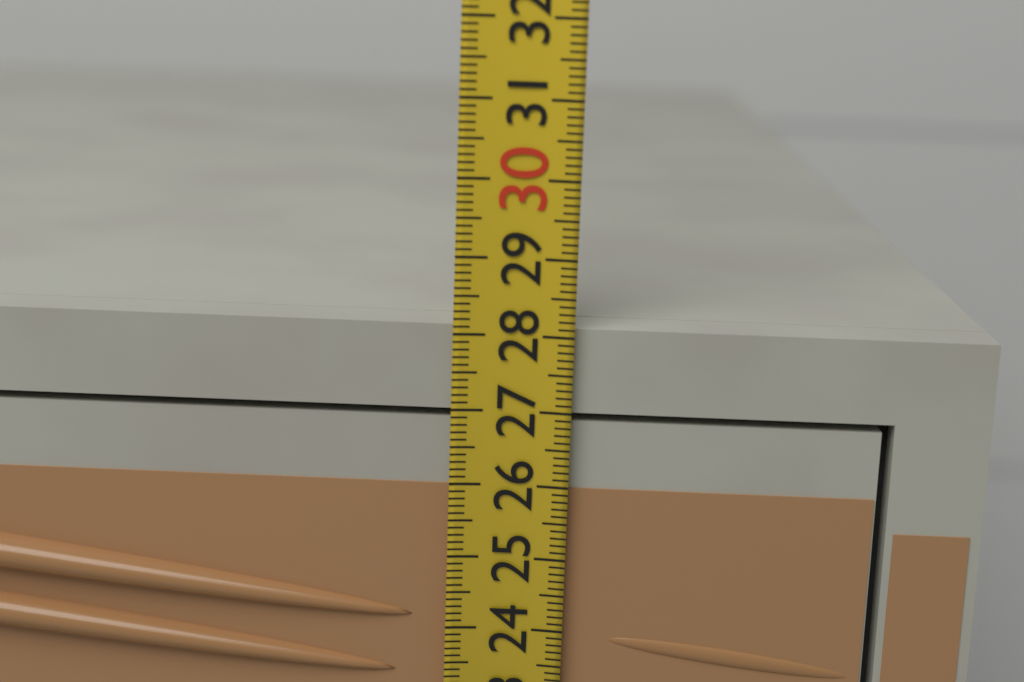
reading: 28.1 (no unit)
